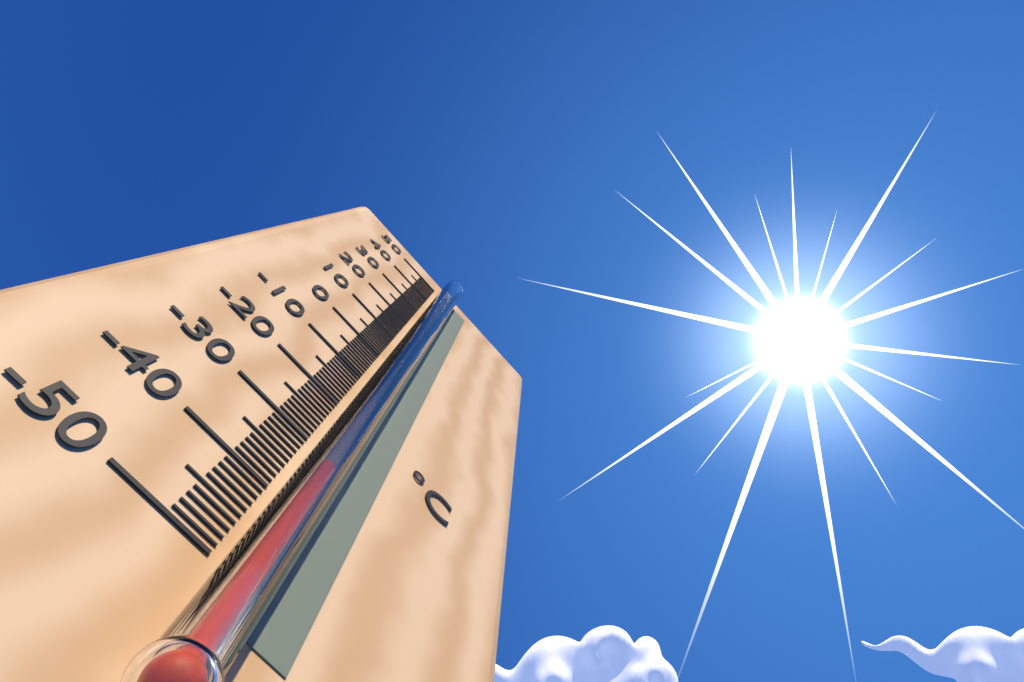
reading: -36 °C
